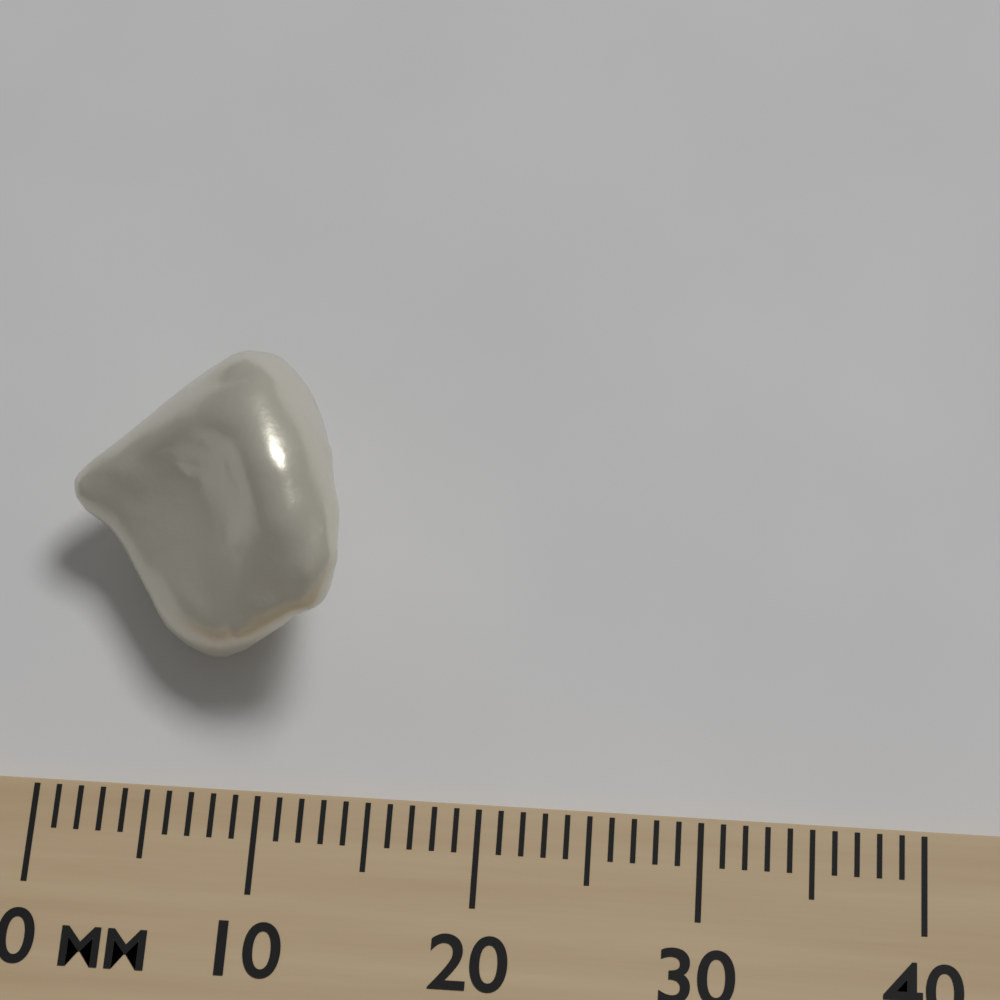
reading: 13 mm
